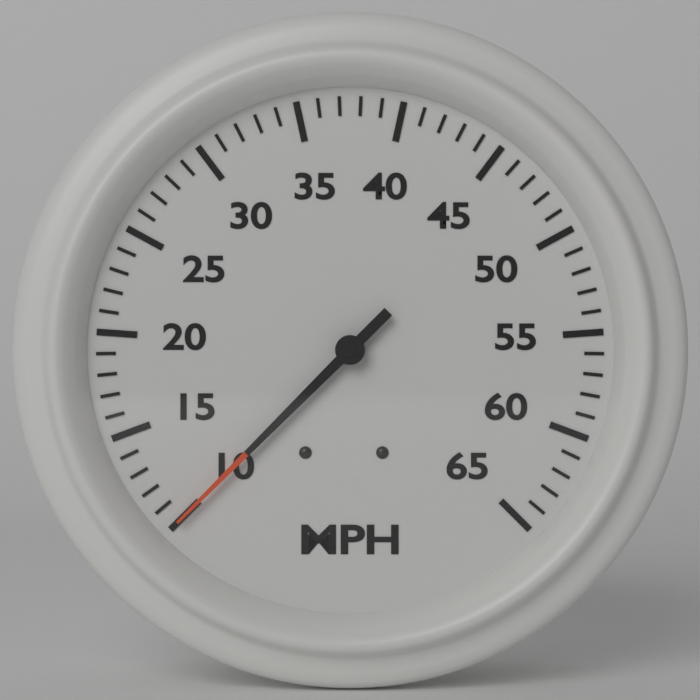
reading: 10 MPH
